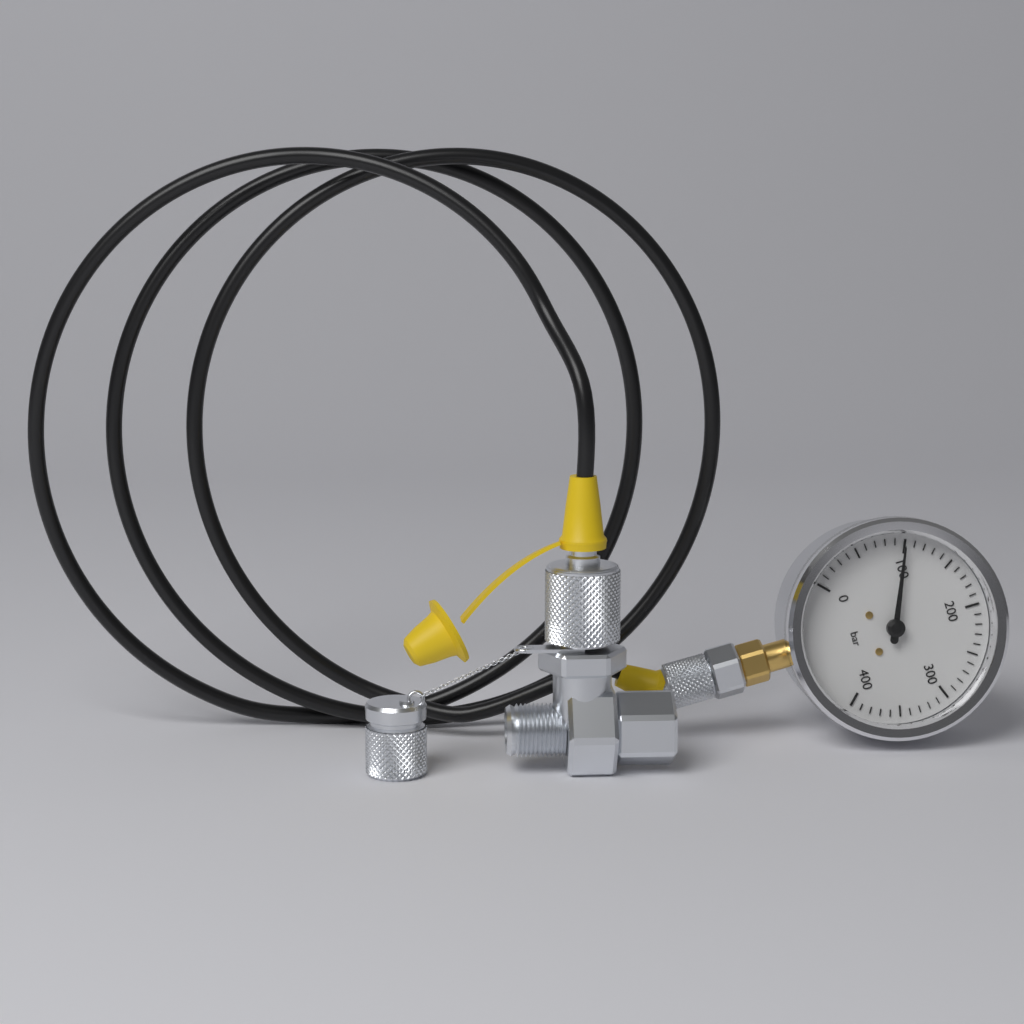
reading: 100 bar
